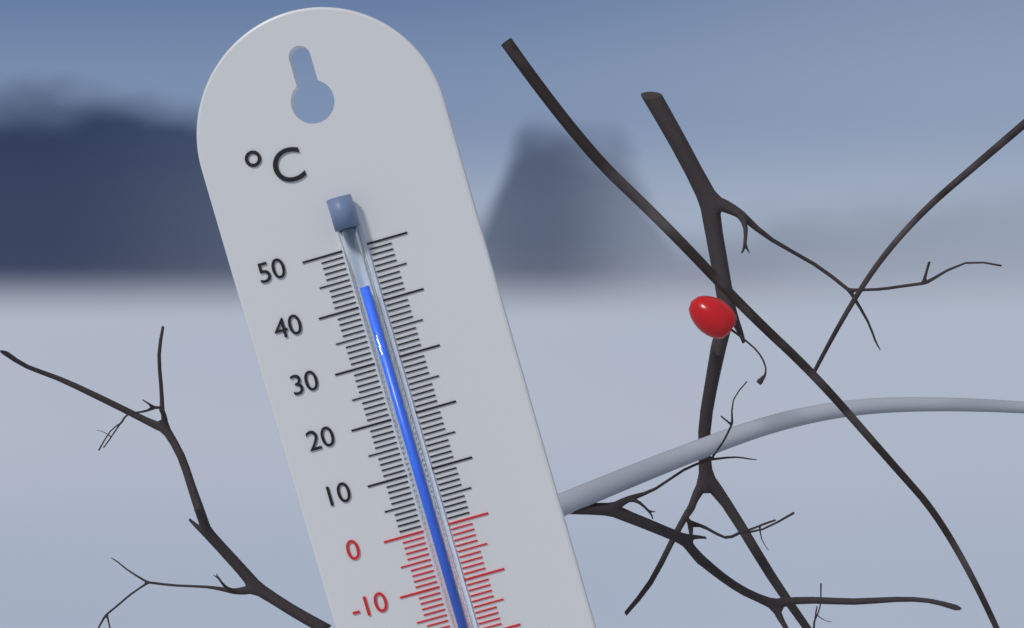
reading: 43 °C
